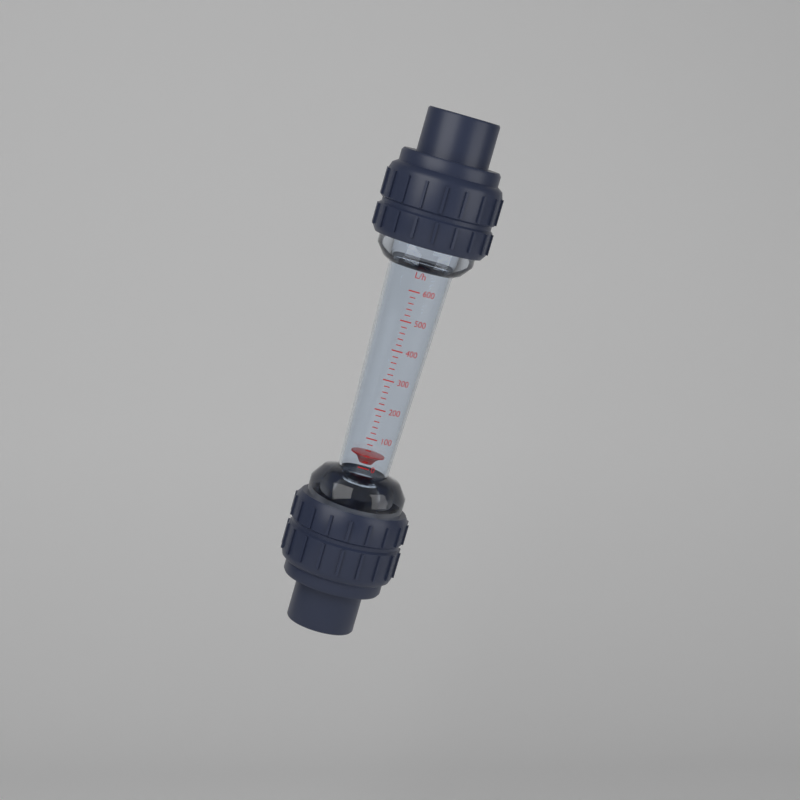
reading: 40 L/h
